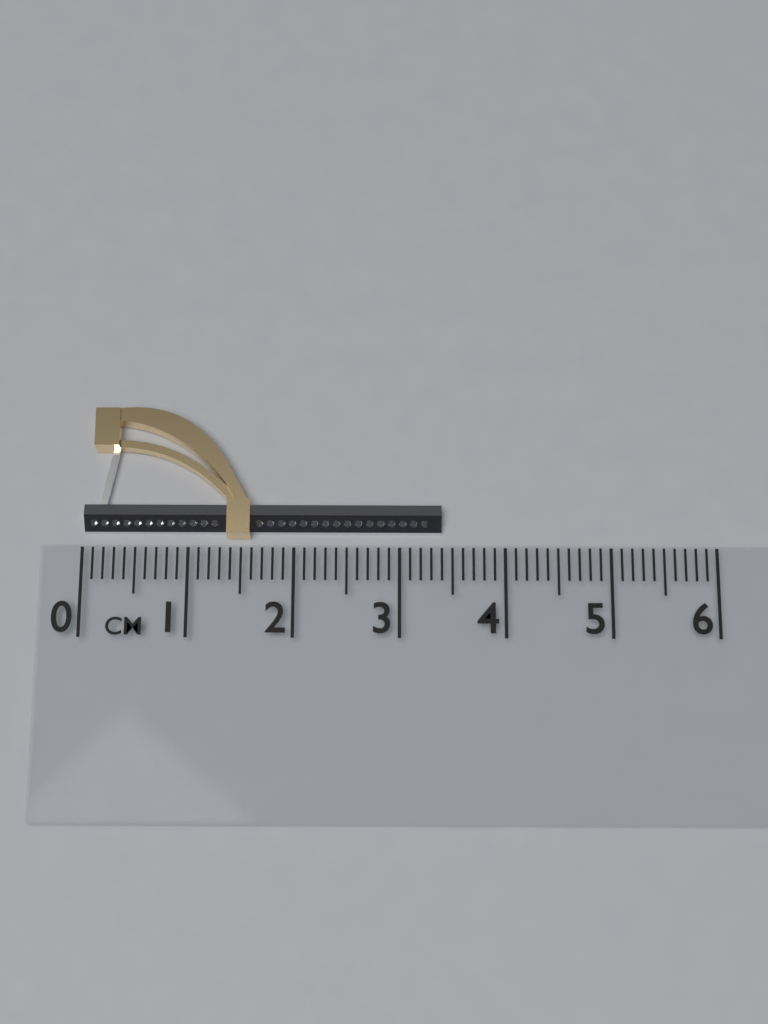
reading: 3.4 cm
